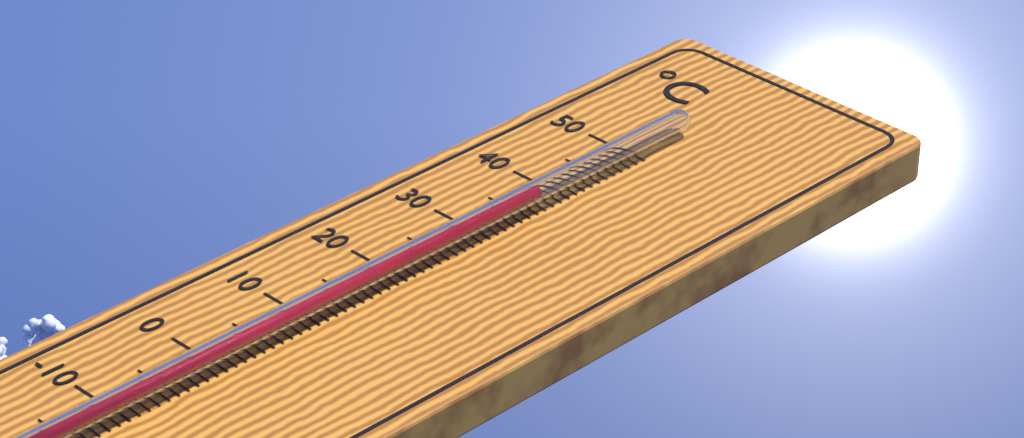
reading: 37 °C
